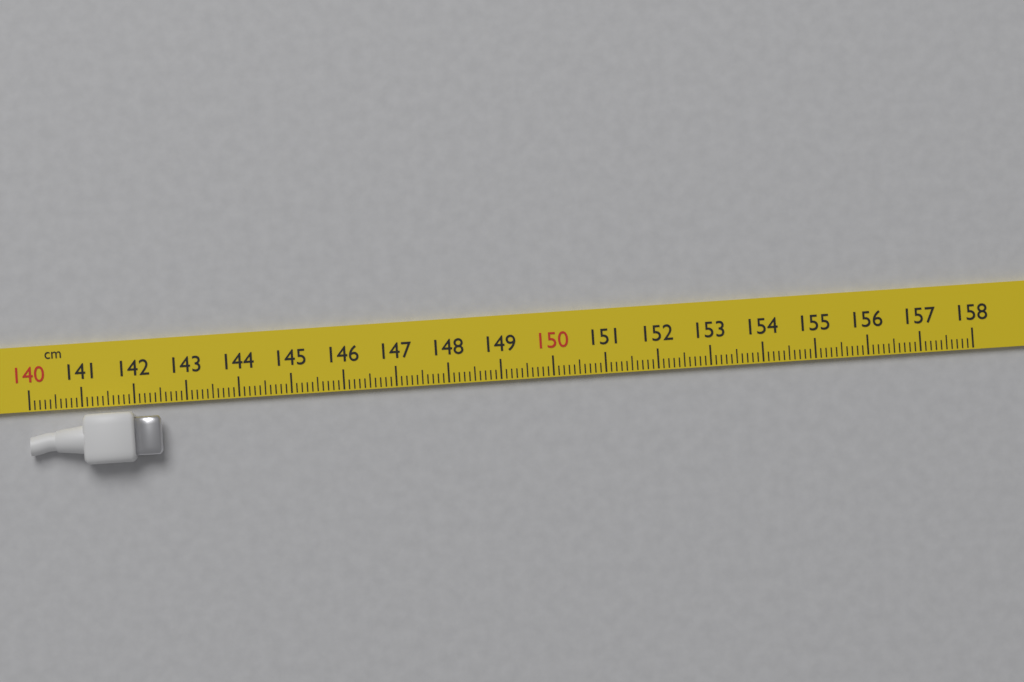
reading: 142.5 cm
